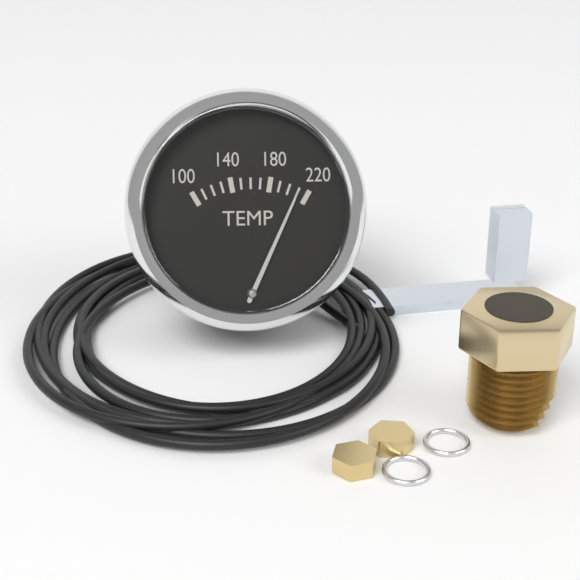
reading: 210 (no unit)
